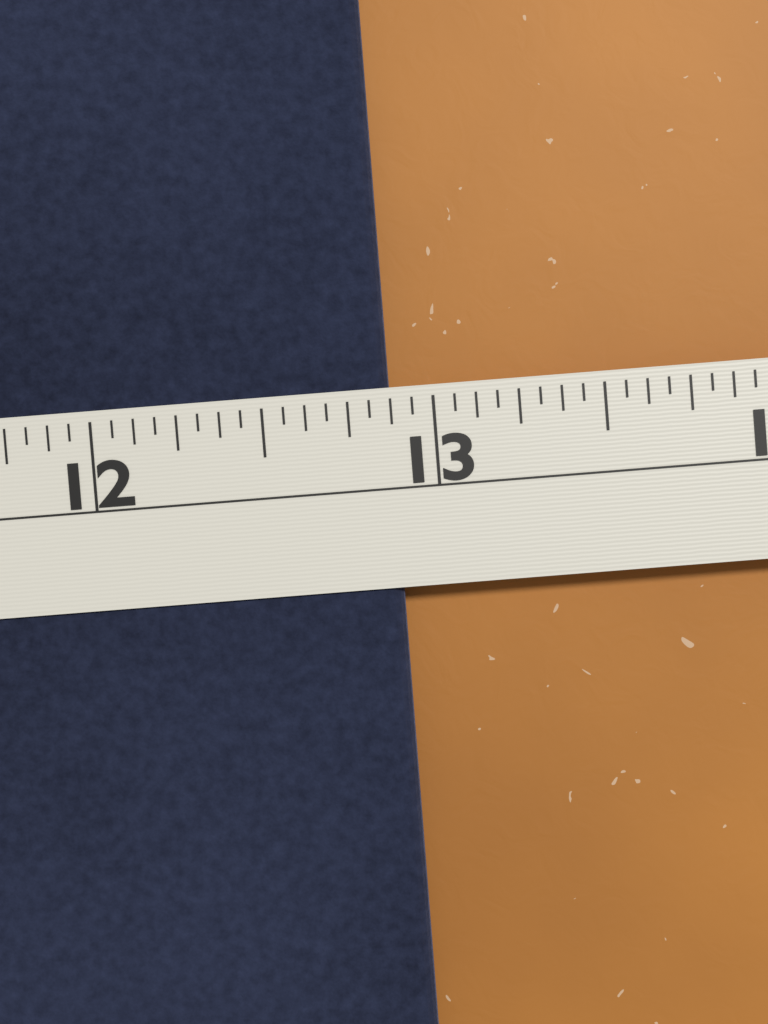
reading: 12.8750 in
